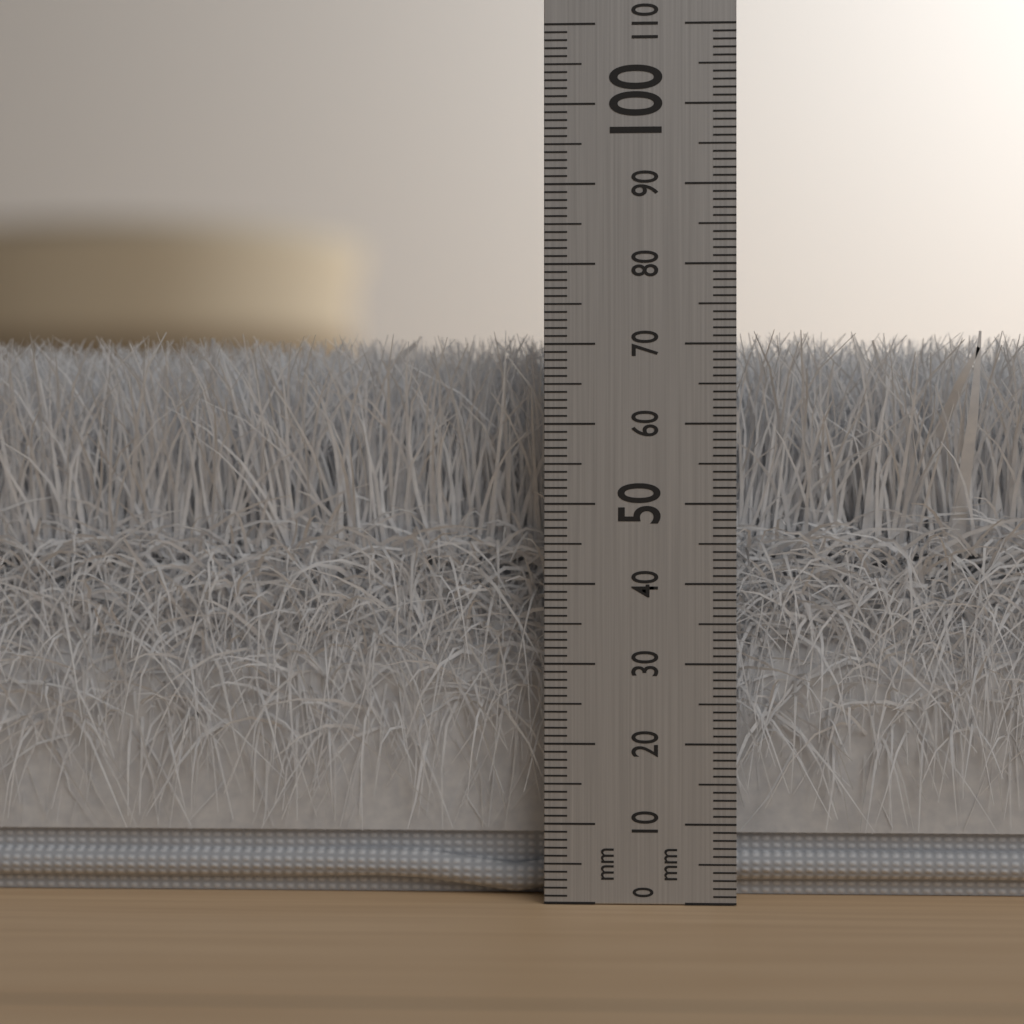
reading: 72 mm
